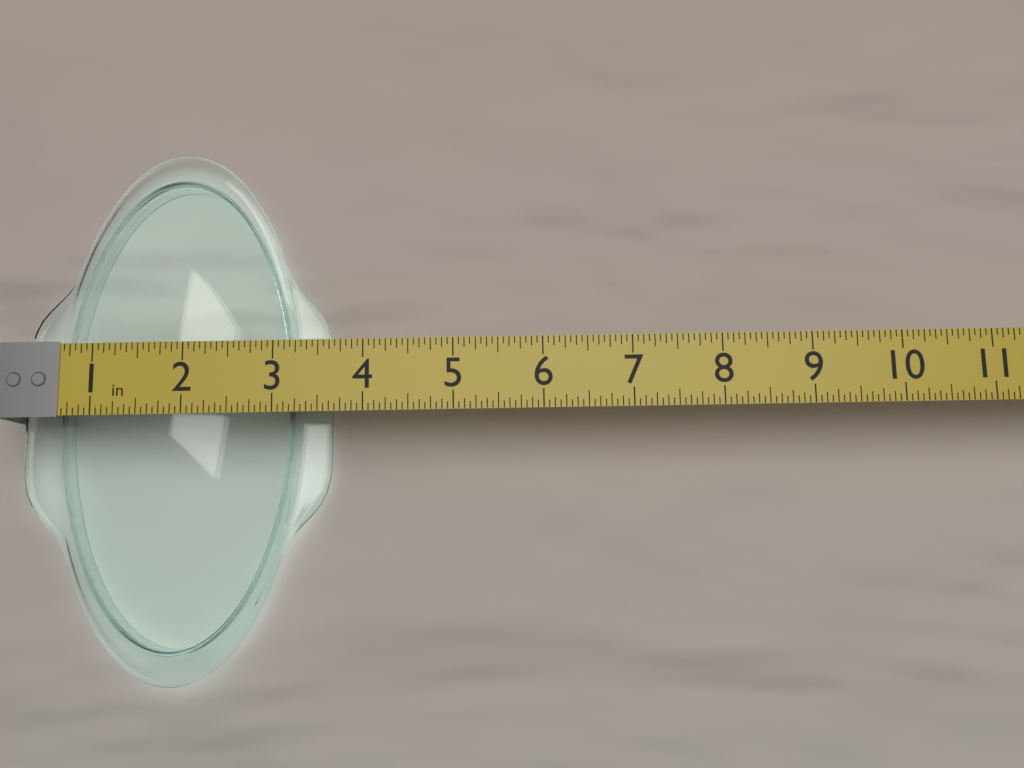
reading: 3.5625 in
